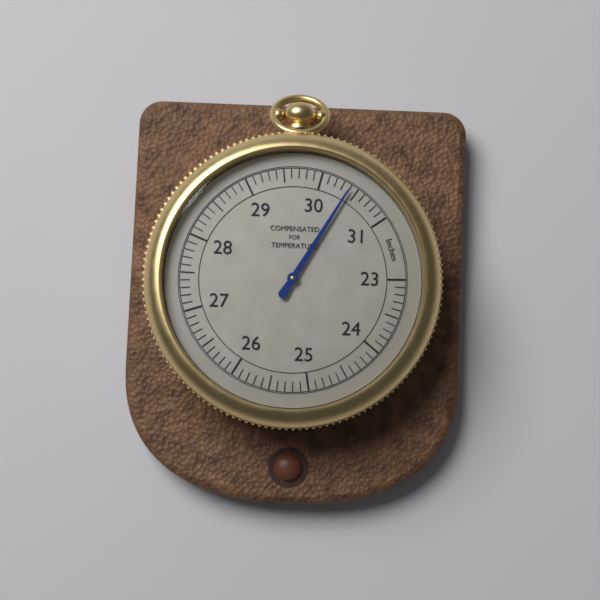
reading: 30.4 inches
